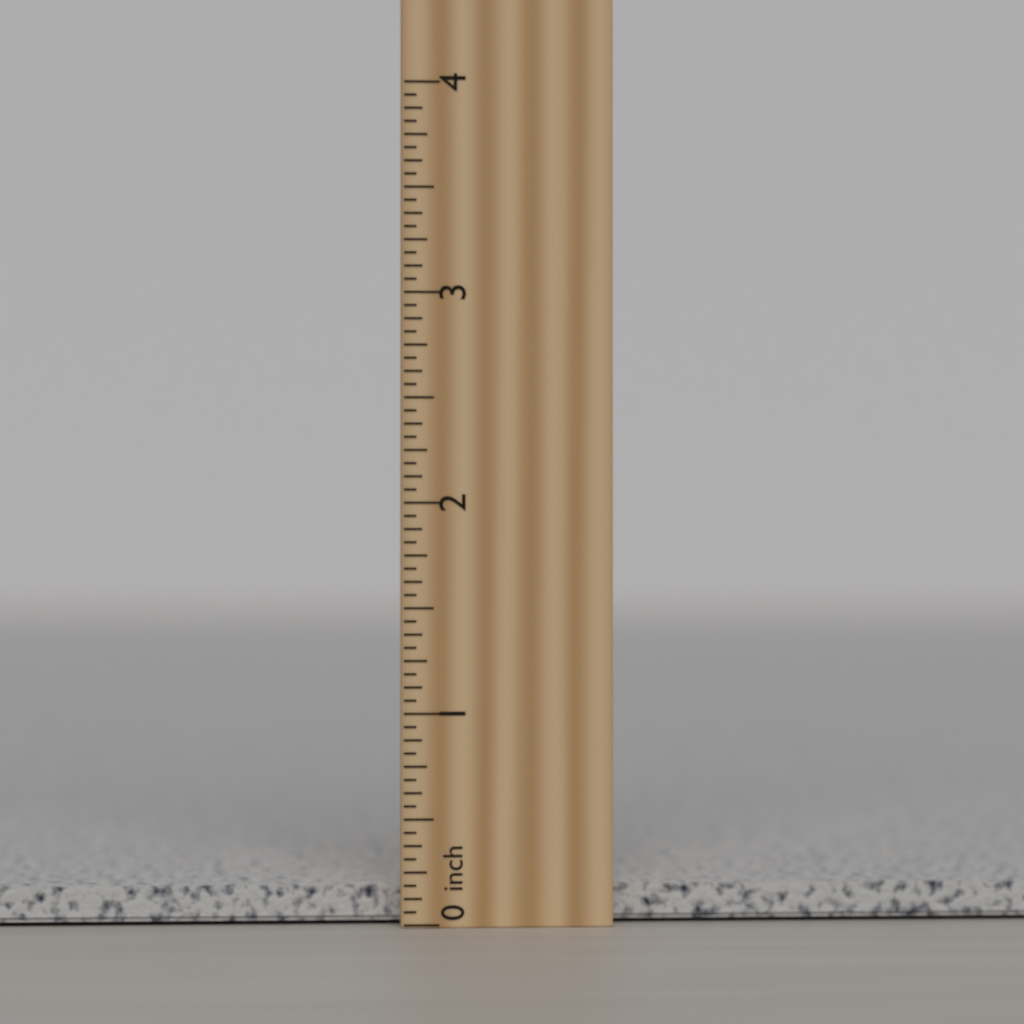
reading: 0.1875 inch
